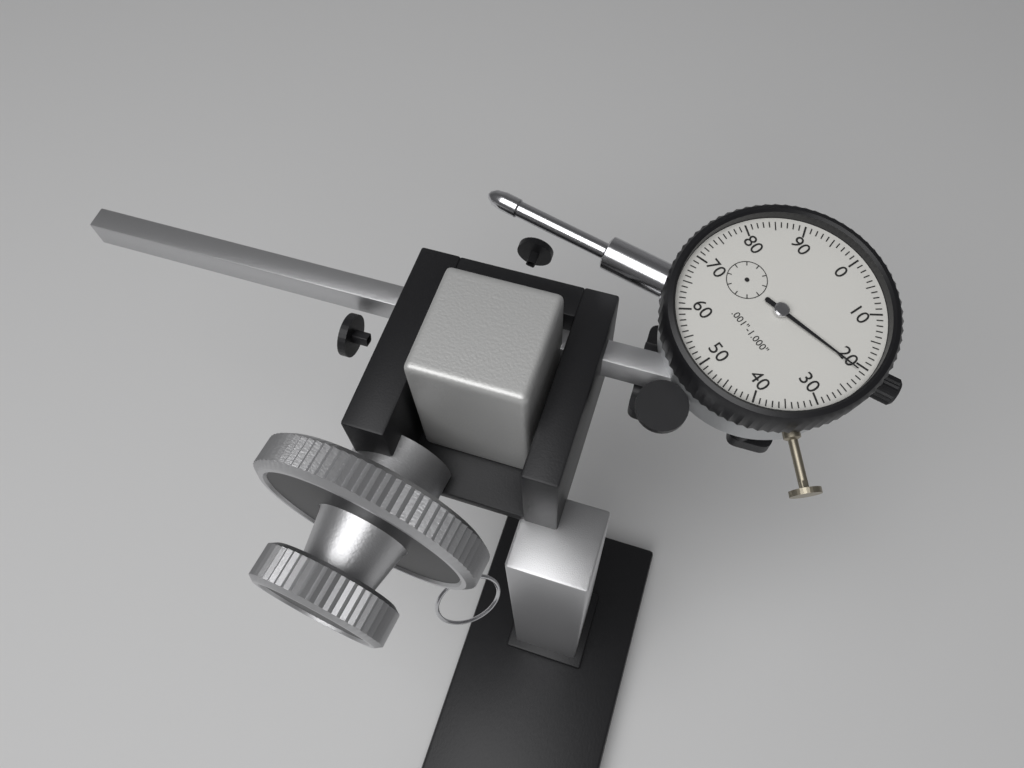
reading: 0.021 in
